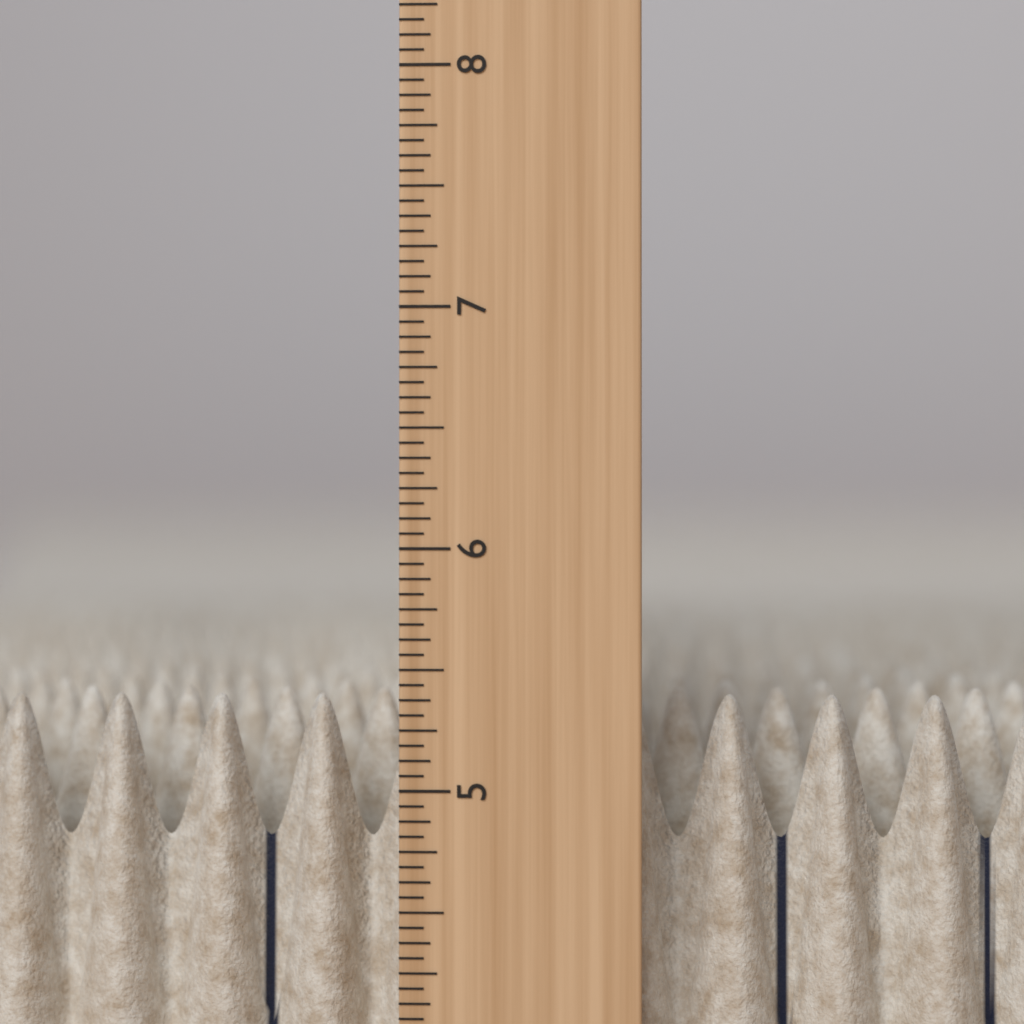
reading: 5.3750 in
